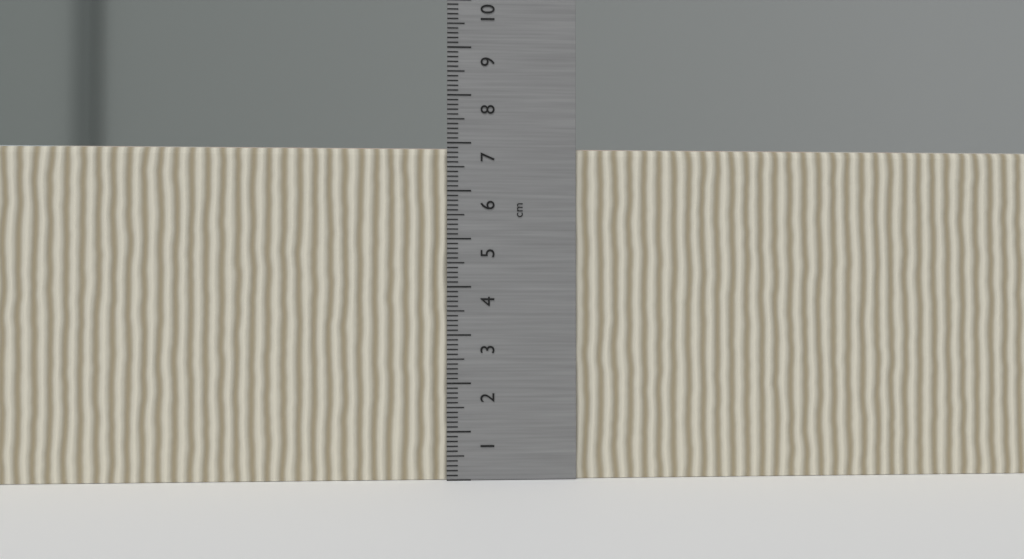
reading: 6.9 cm
